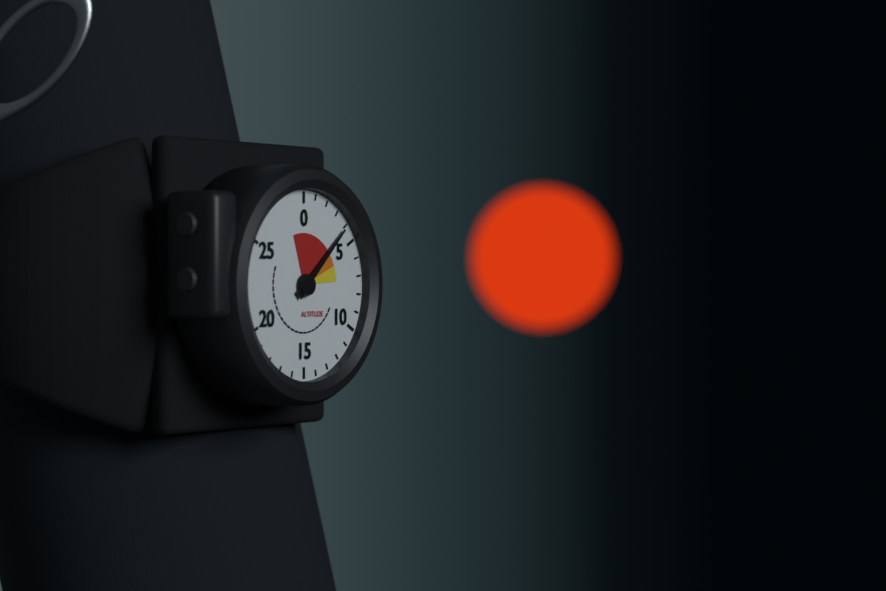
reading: 4 (no unit)
